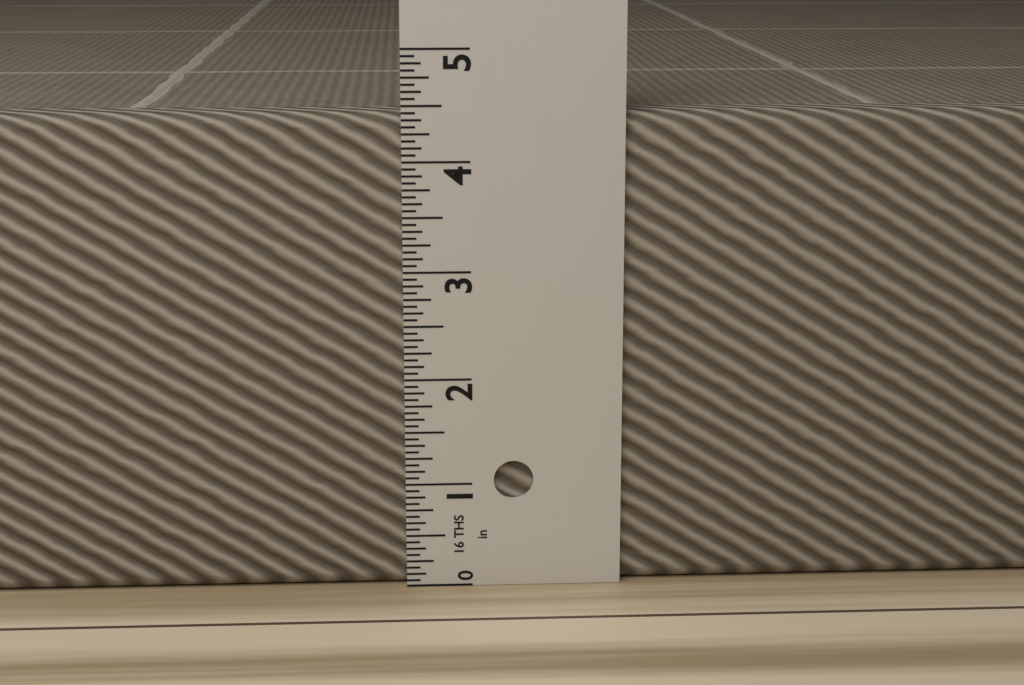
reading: 4.4375 in
